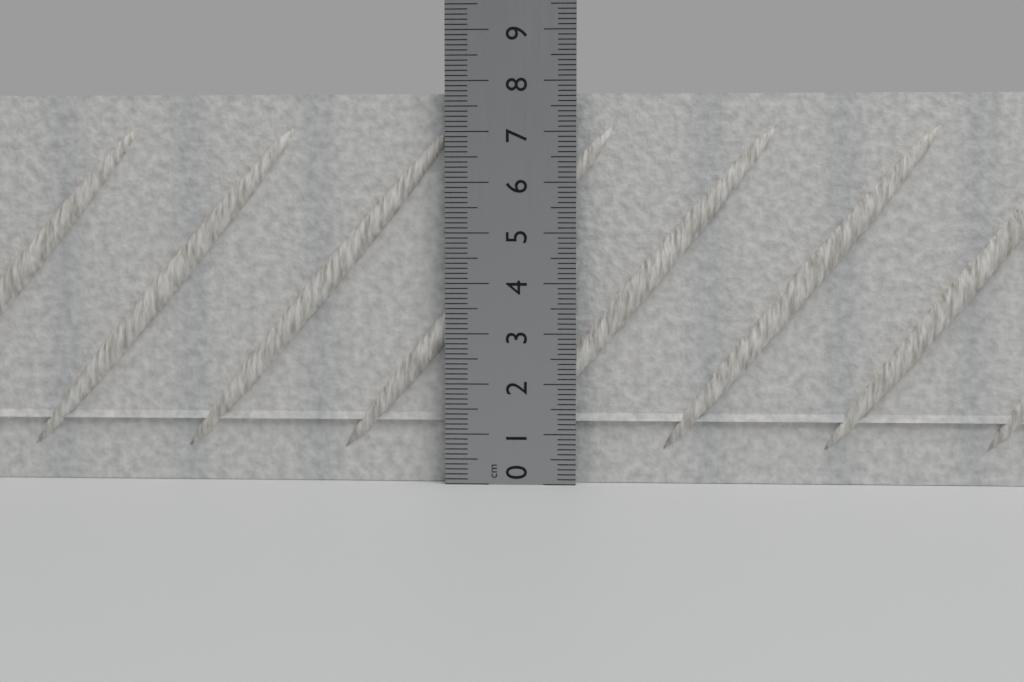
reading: 7.8 cm
